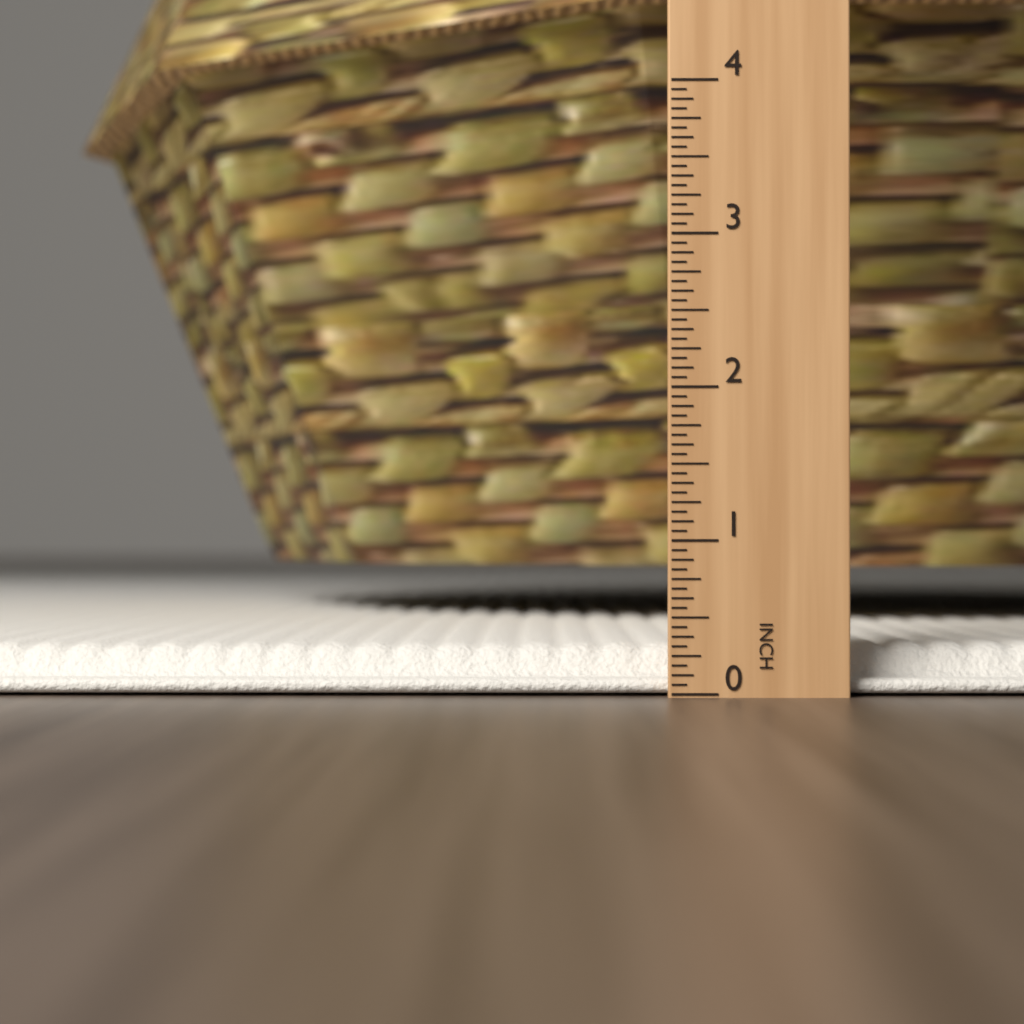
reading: 0.3125 in
